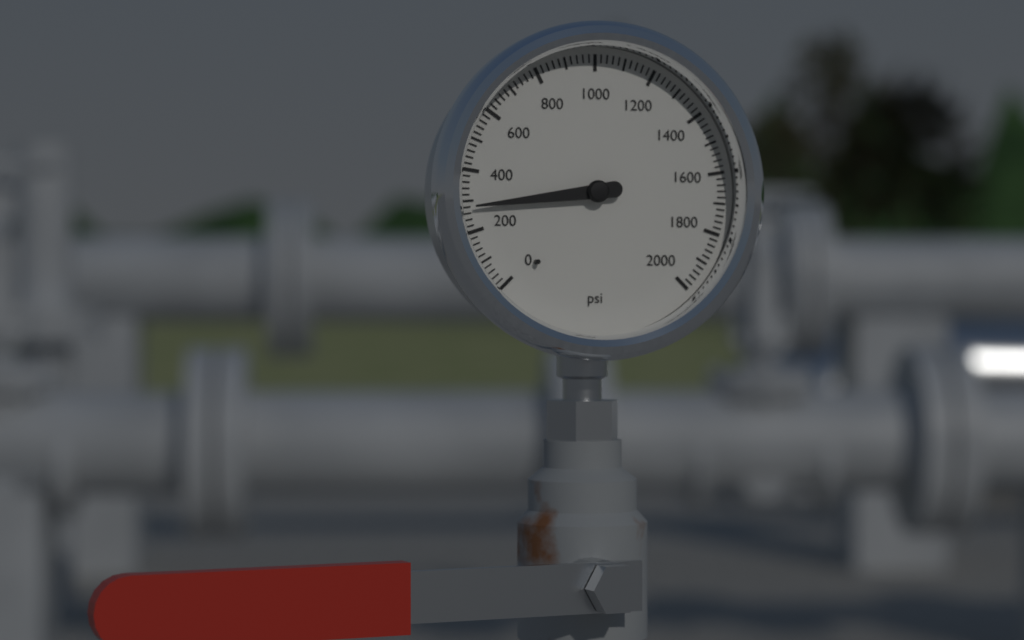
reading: 280 psi
